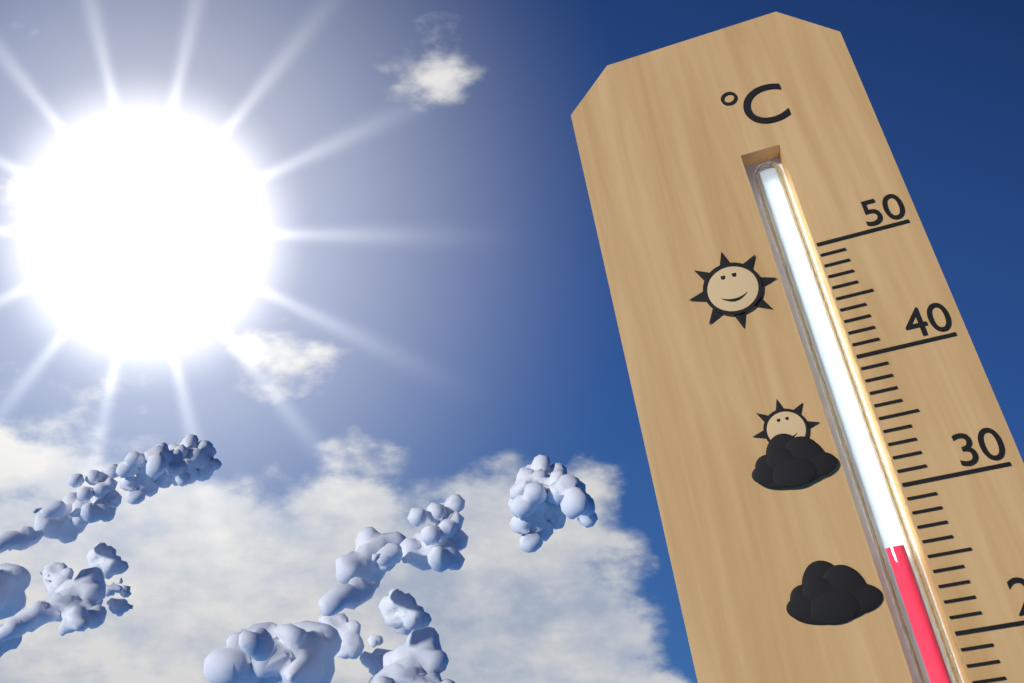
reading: 26 °C
